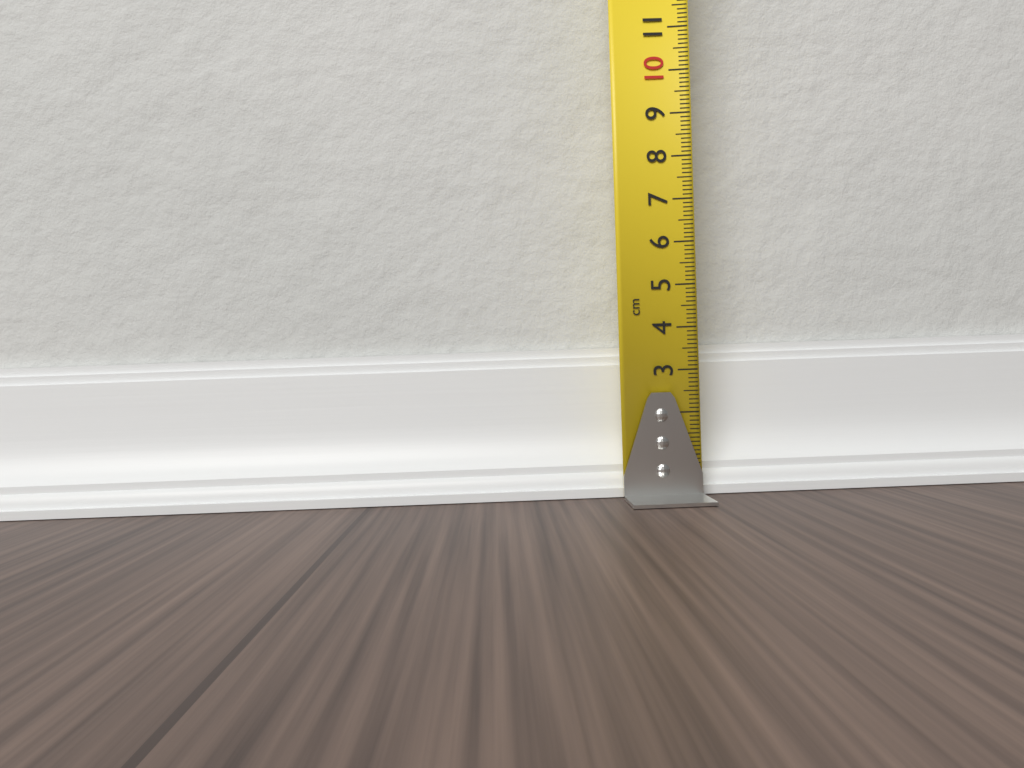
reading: 3.6 cm
